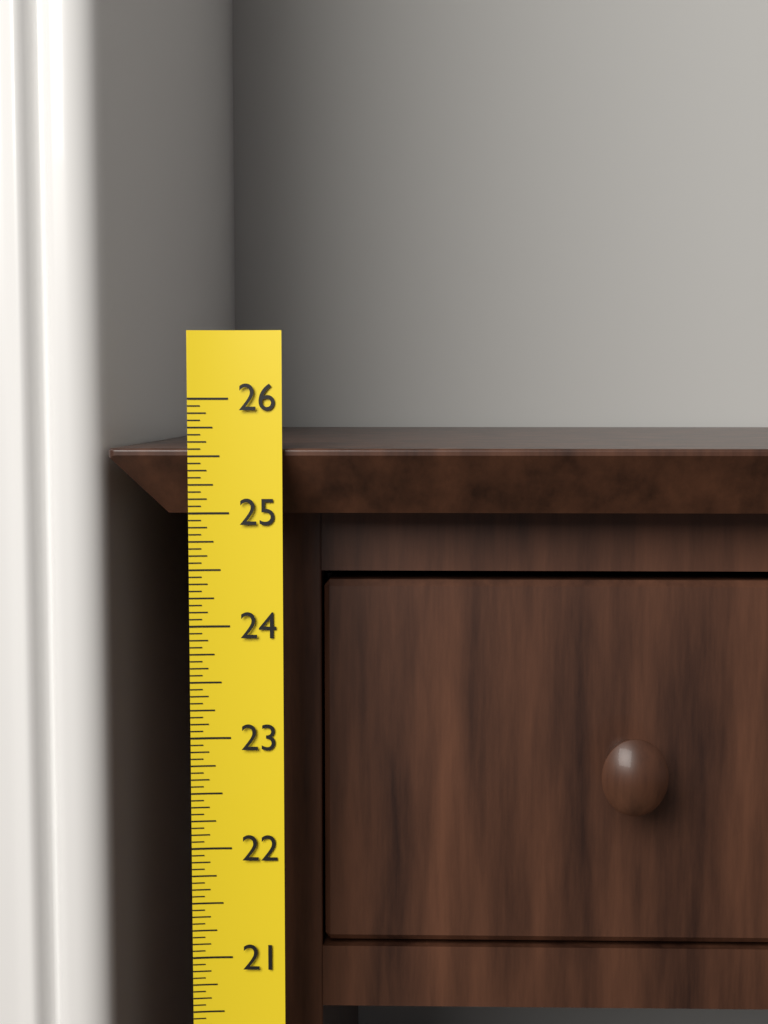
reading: 25.5625 (no unit)
